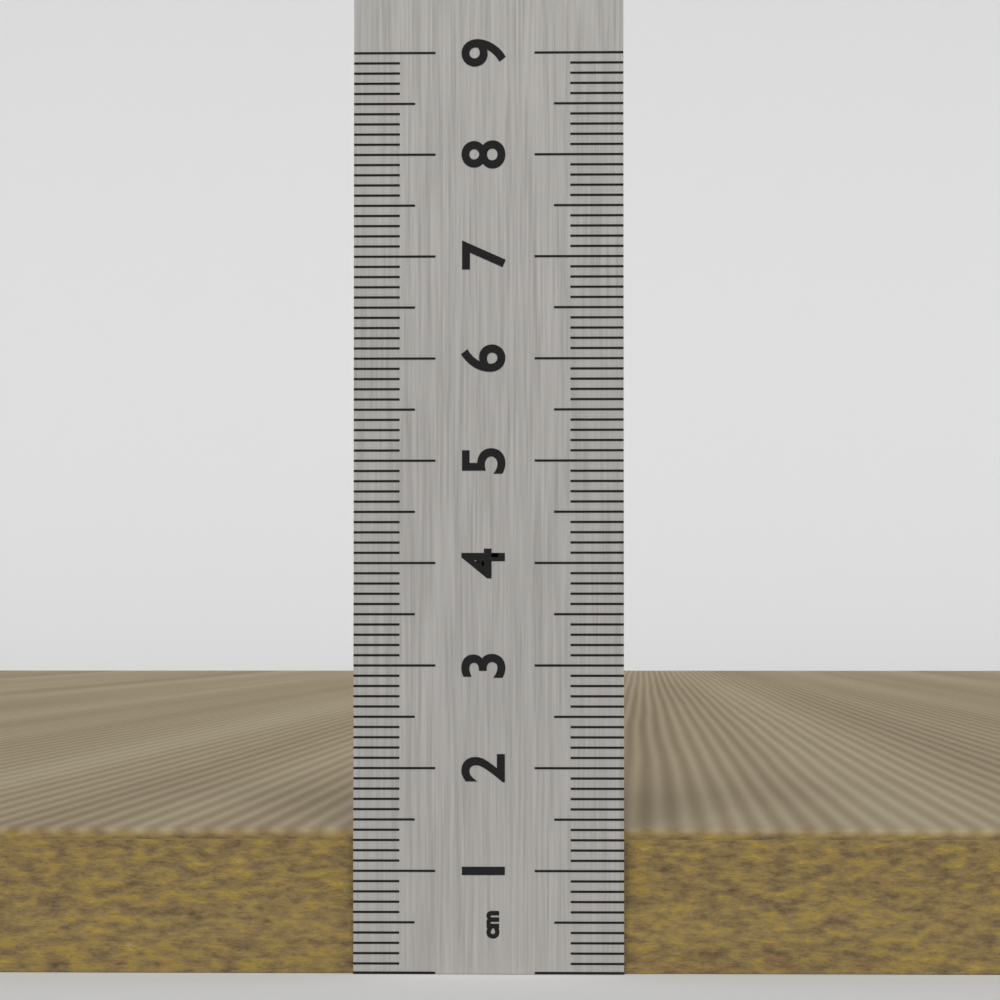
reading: 1.4 cm
